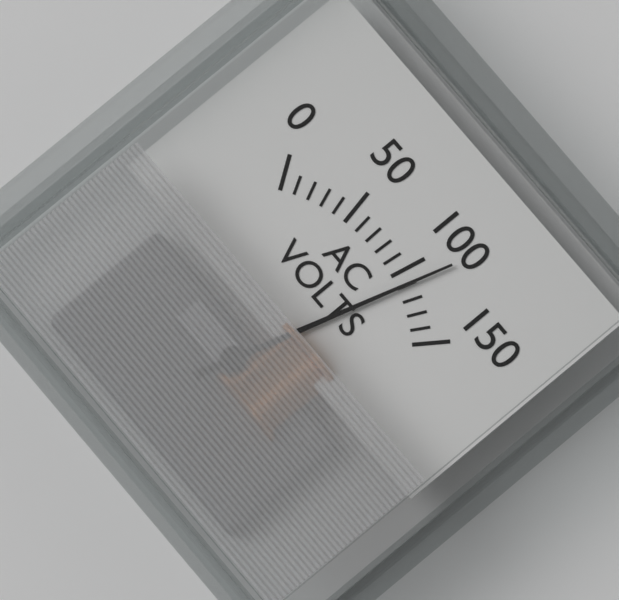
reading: 110 V
